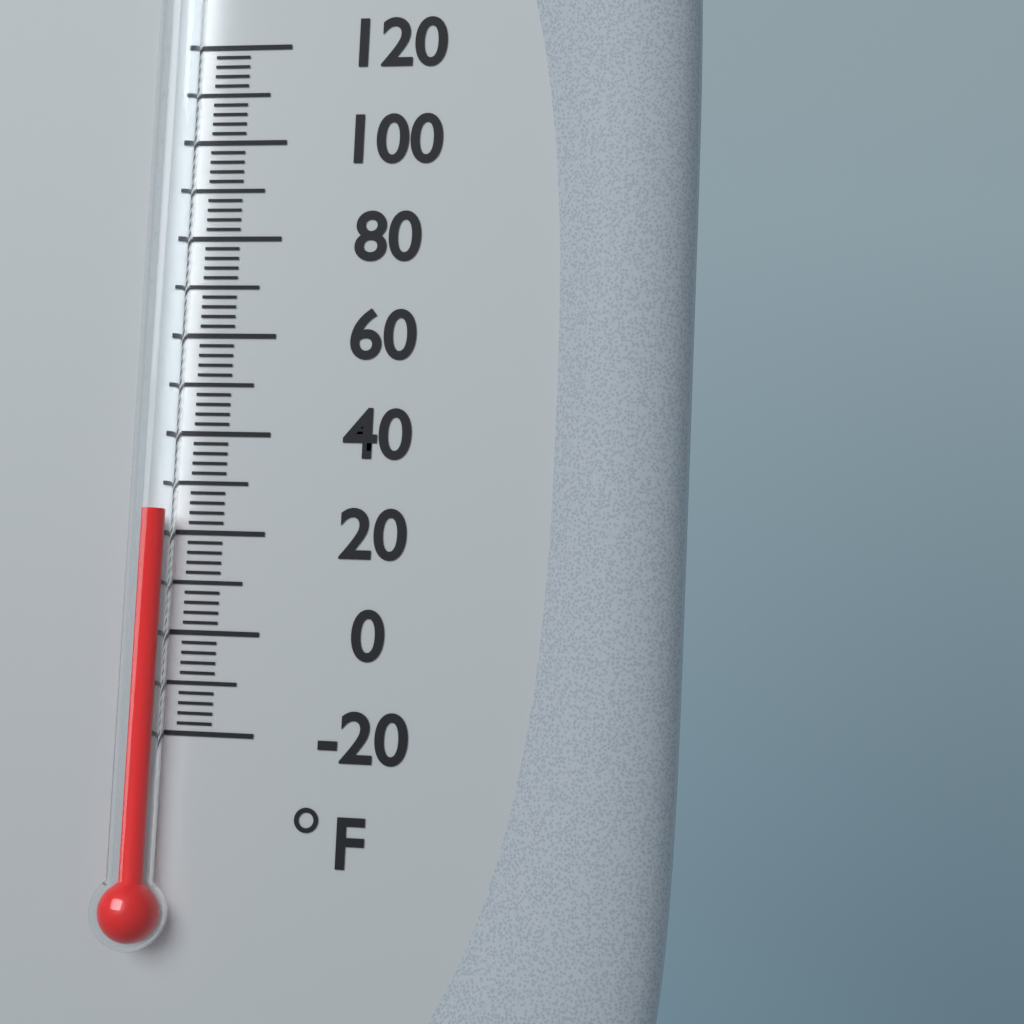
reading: 24 °F
